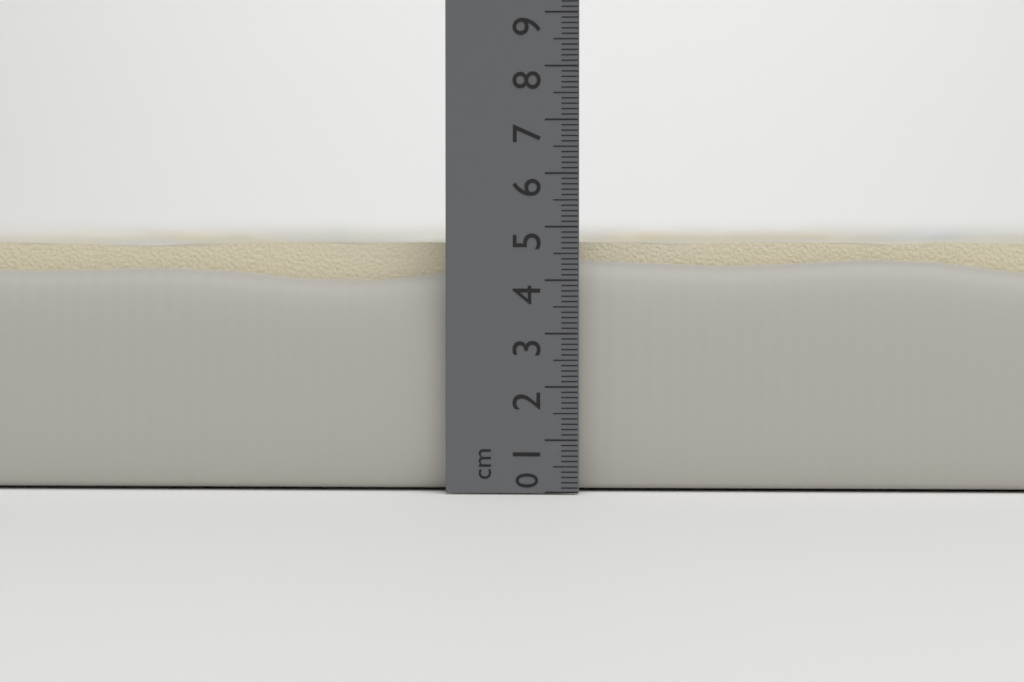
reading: 4.9 cm
